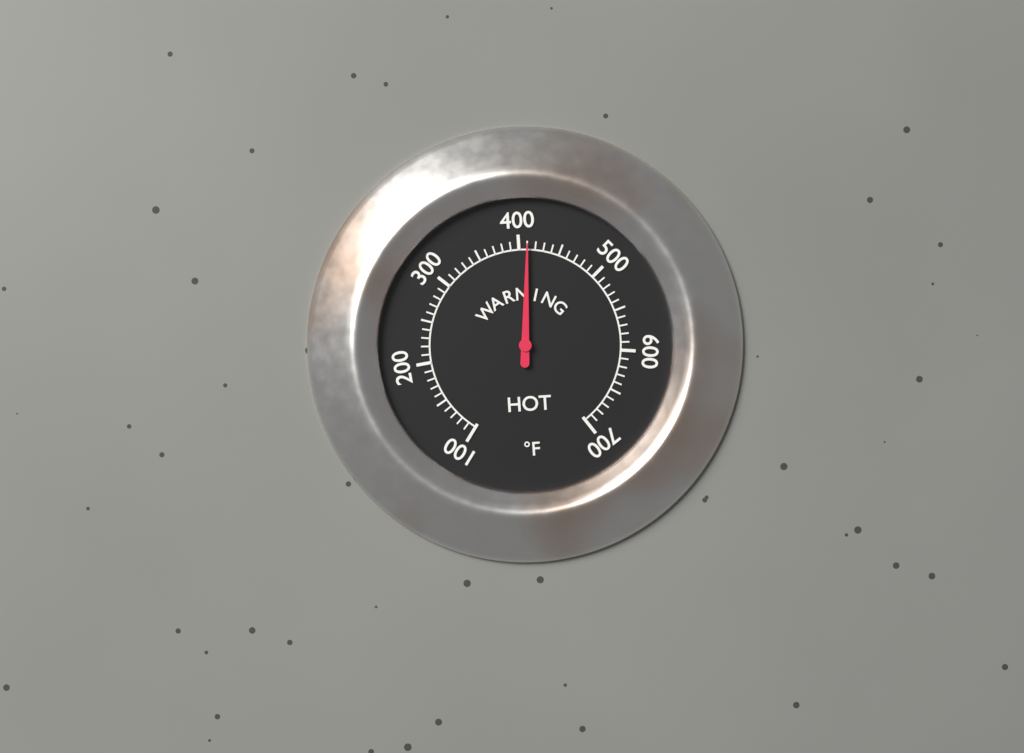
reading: 410 °F
